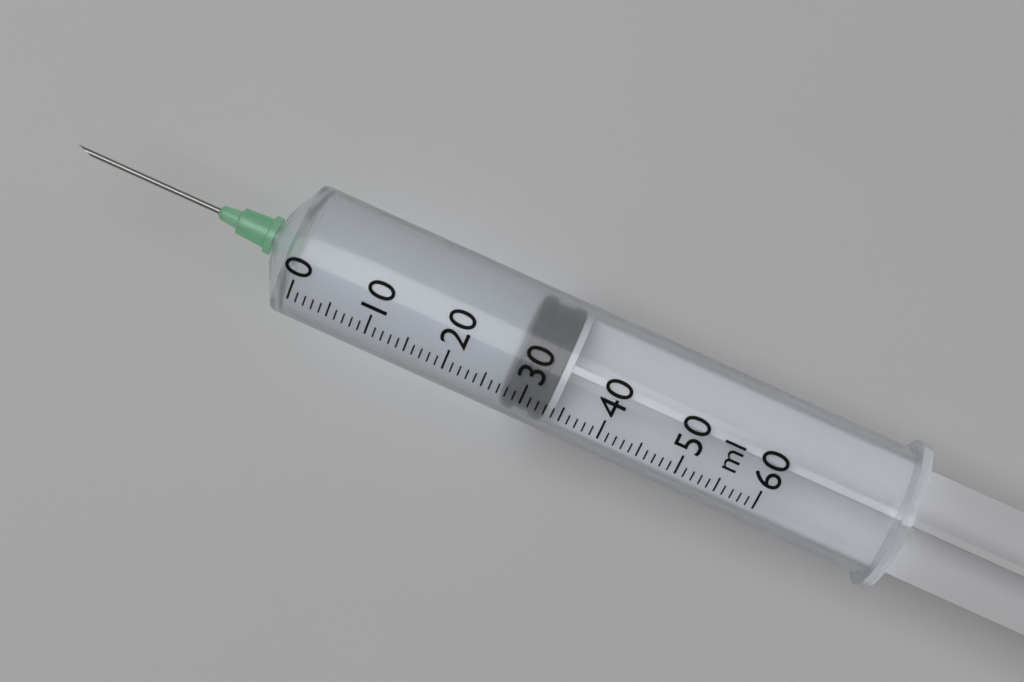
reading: 28 ml
